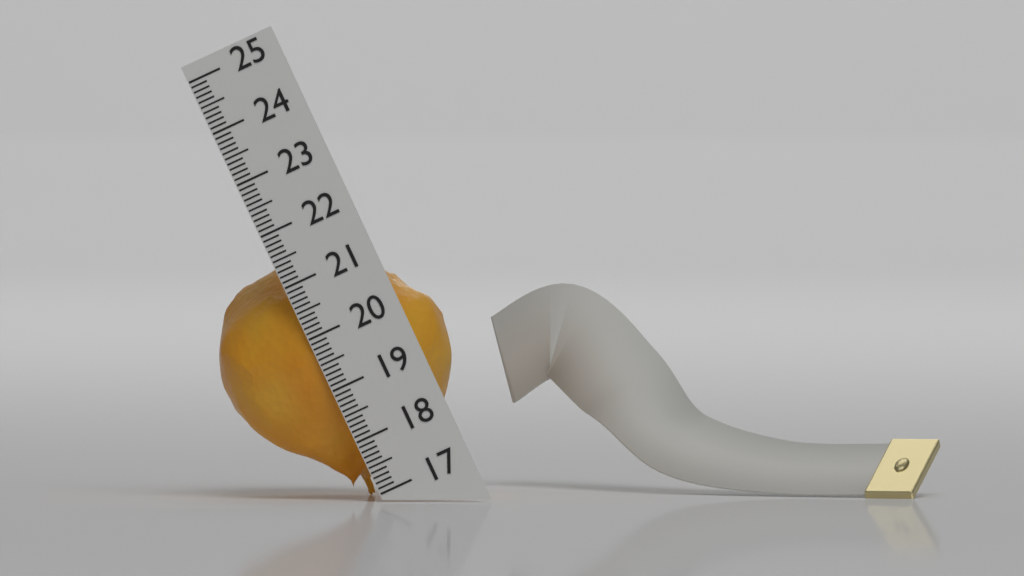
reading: 21.4 (no unit)
